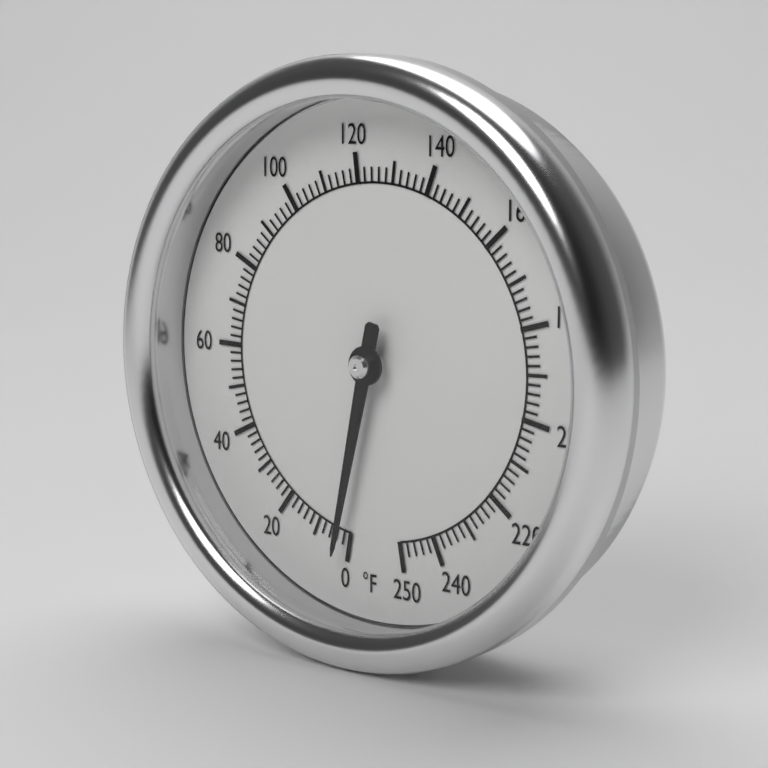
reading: 2 °F
